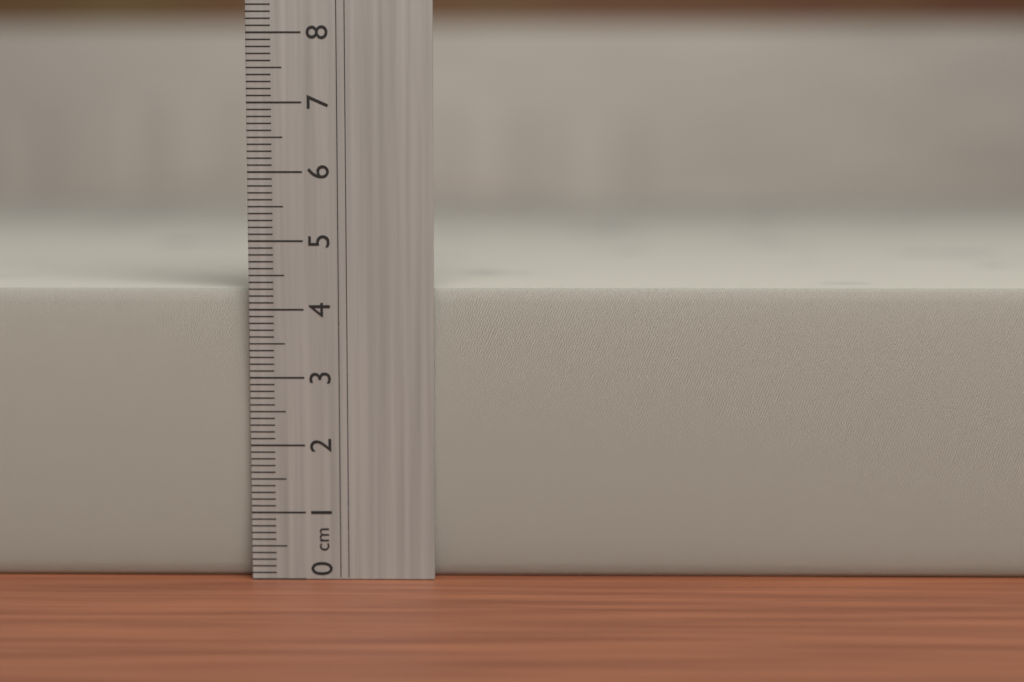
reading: 4.3 cm
